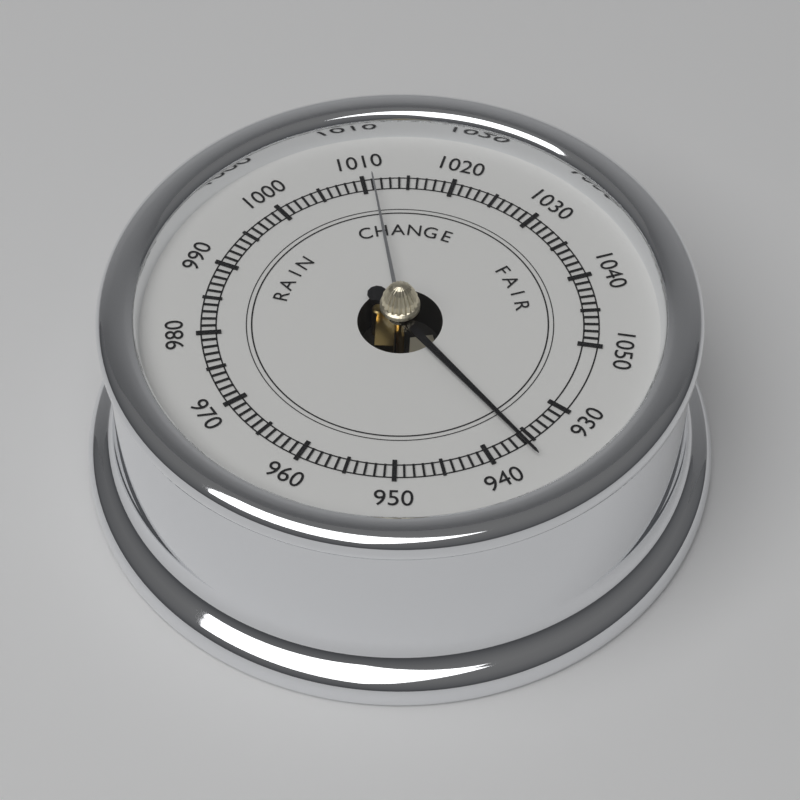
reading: 936 (no unit)
